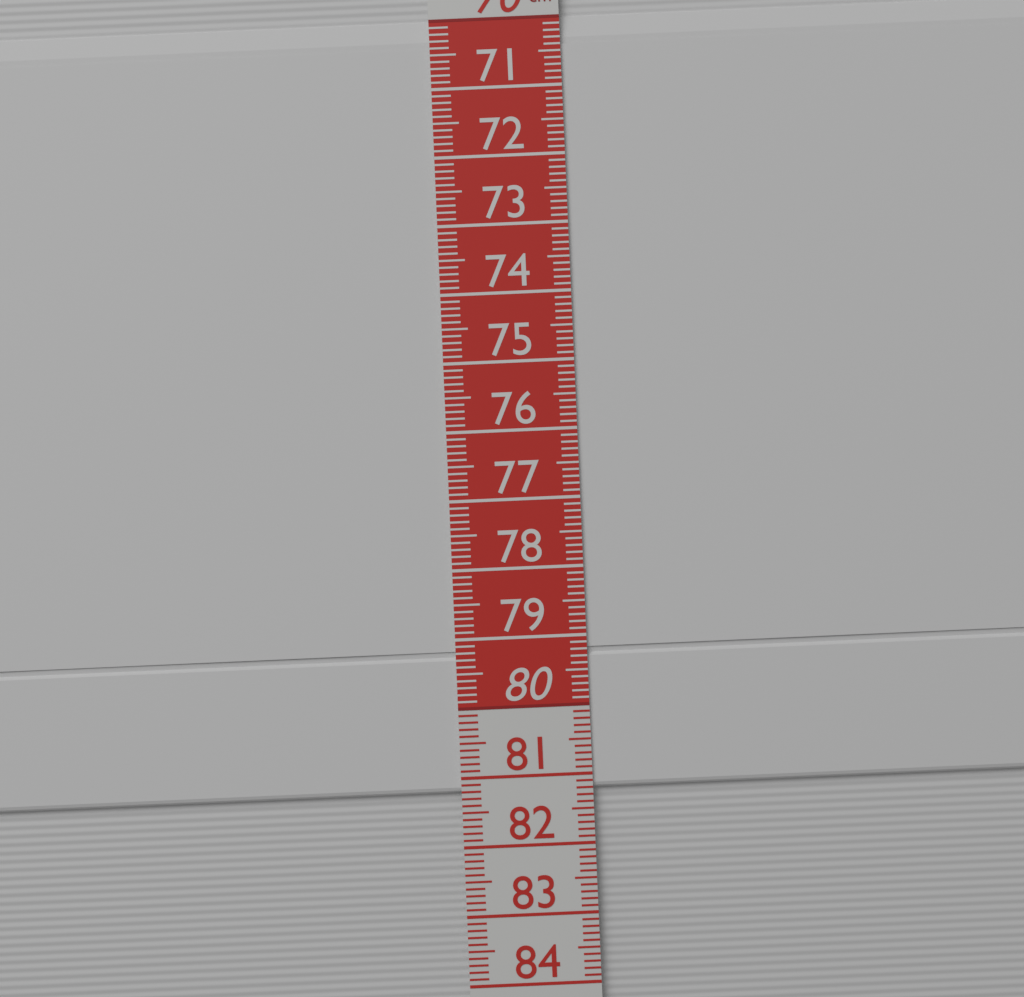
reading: 81.2 cm
